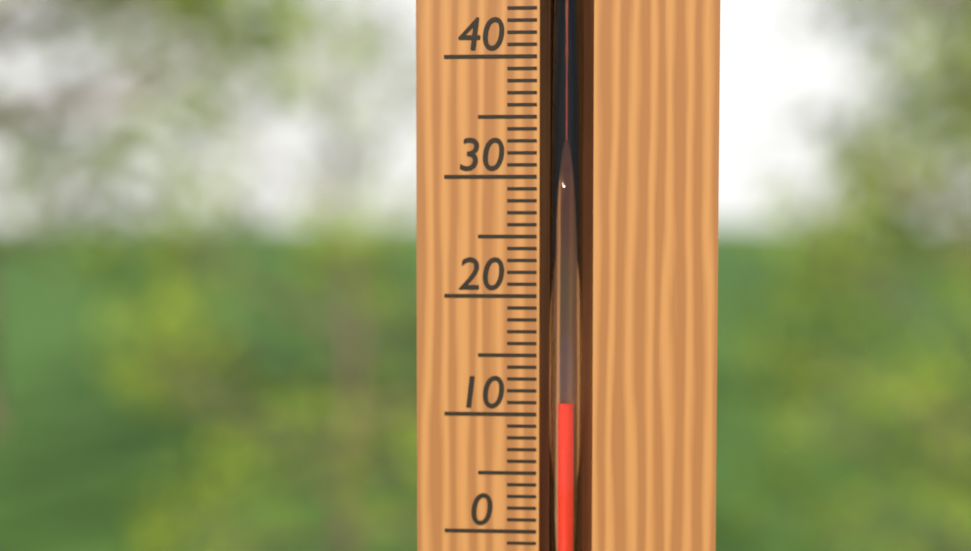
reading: 11 °C
